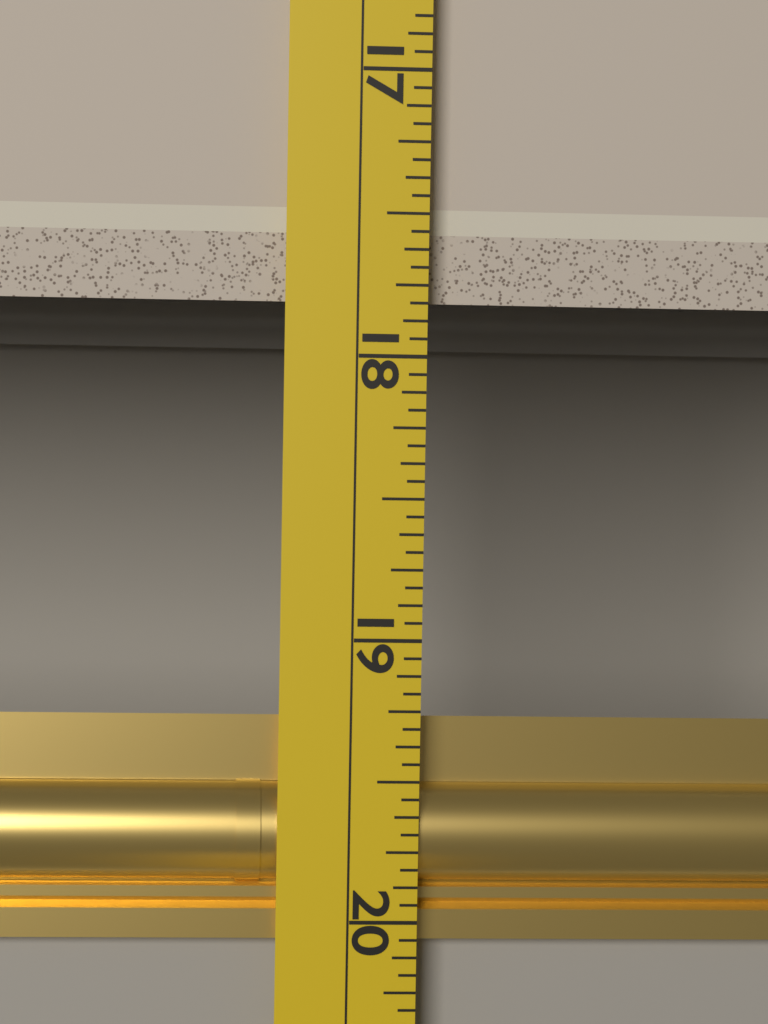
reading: 17.8125 (no unit)
